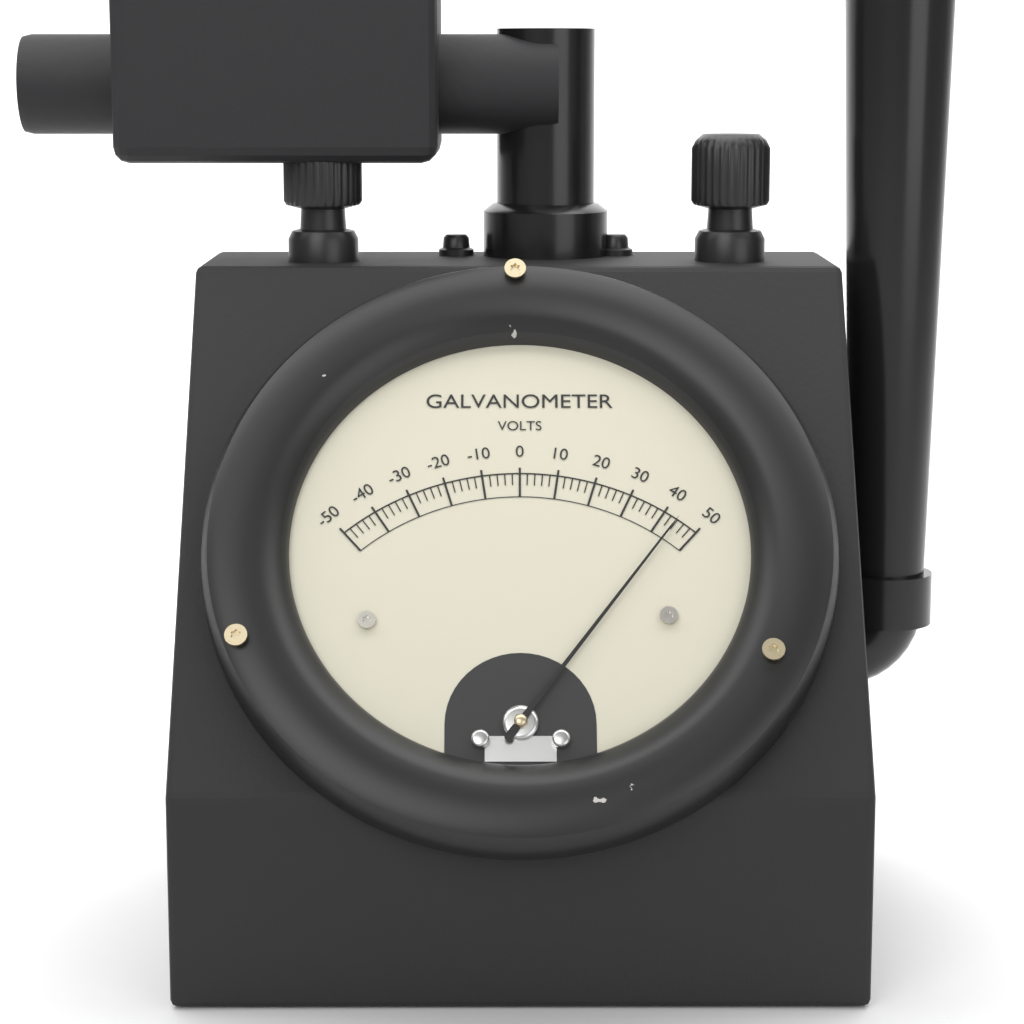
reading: 44 V
